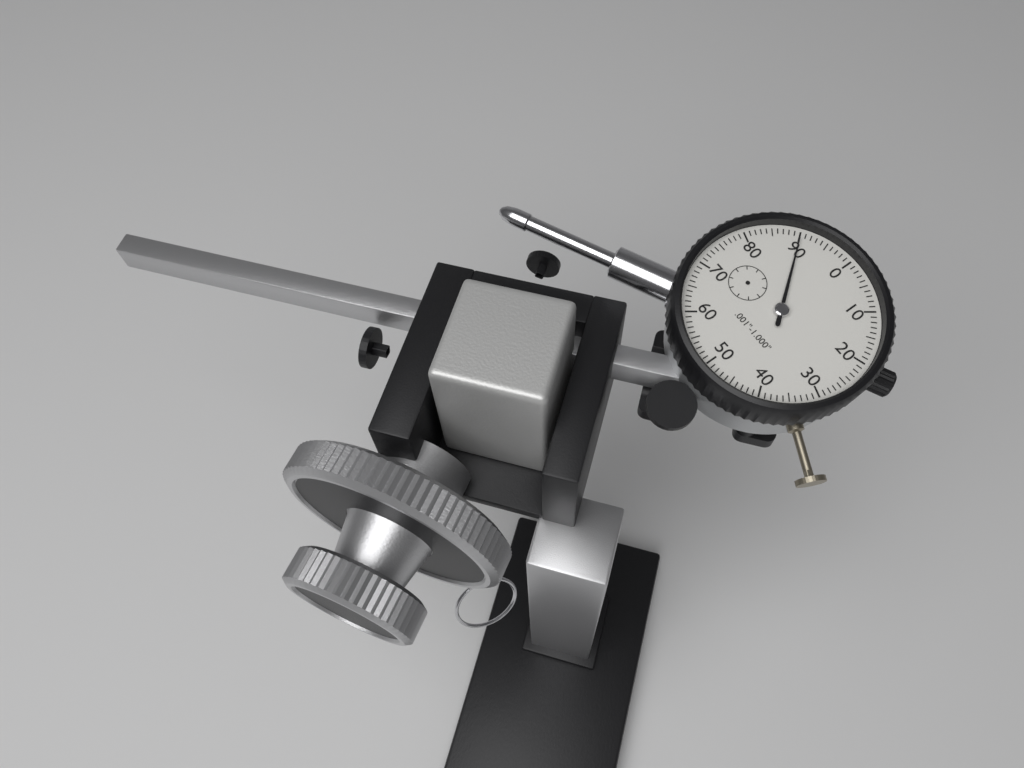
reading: 0.090 in
